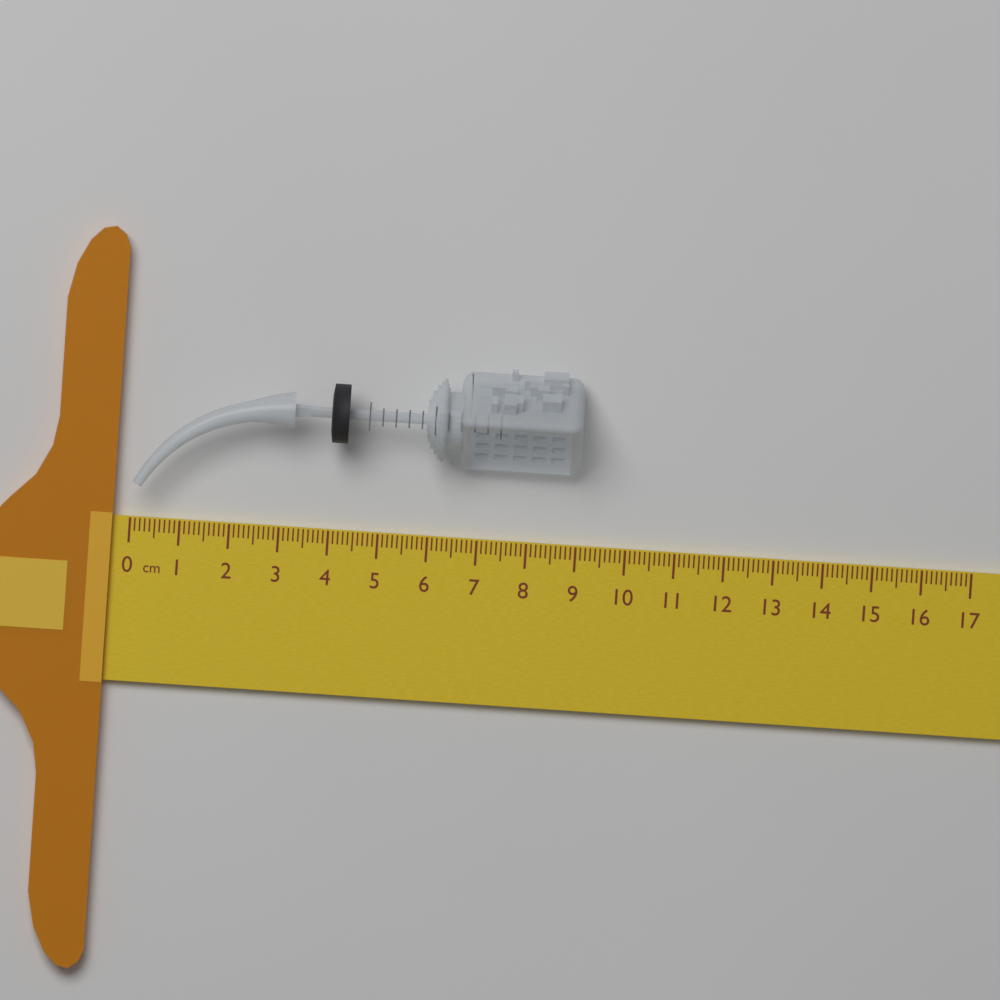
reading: 9.0 cm
